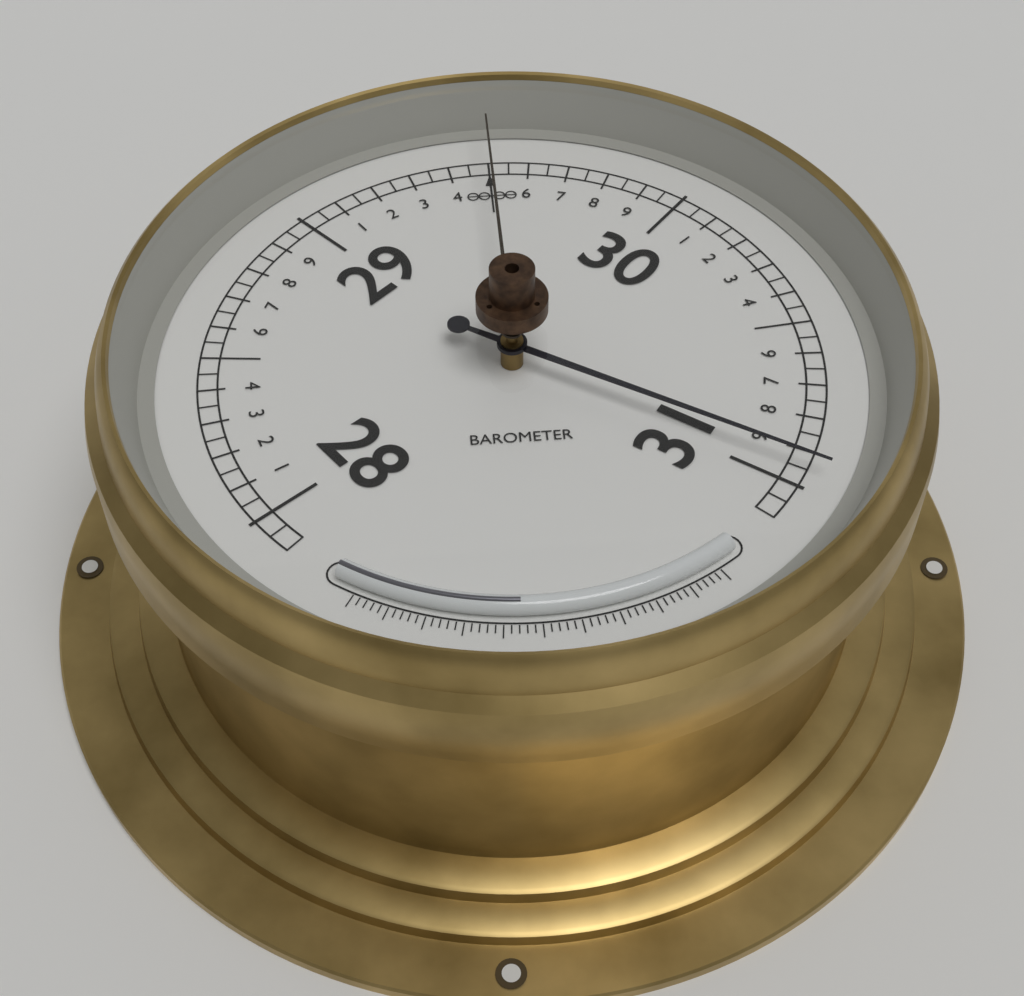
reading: 30.95 (no unit)
